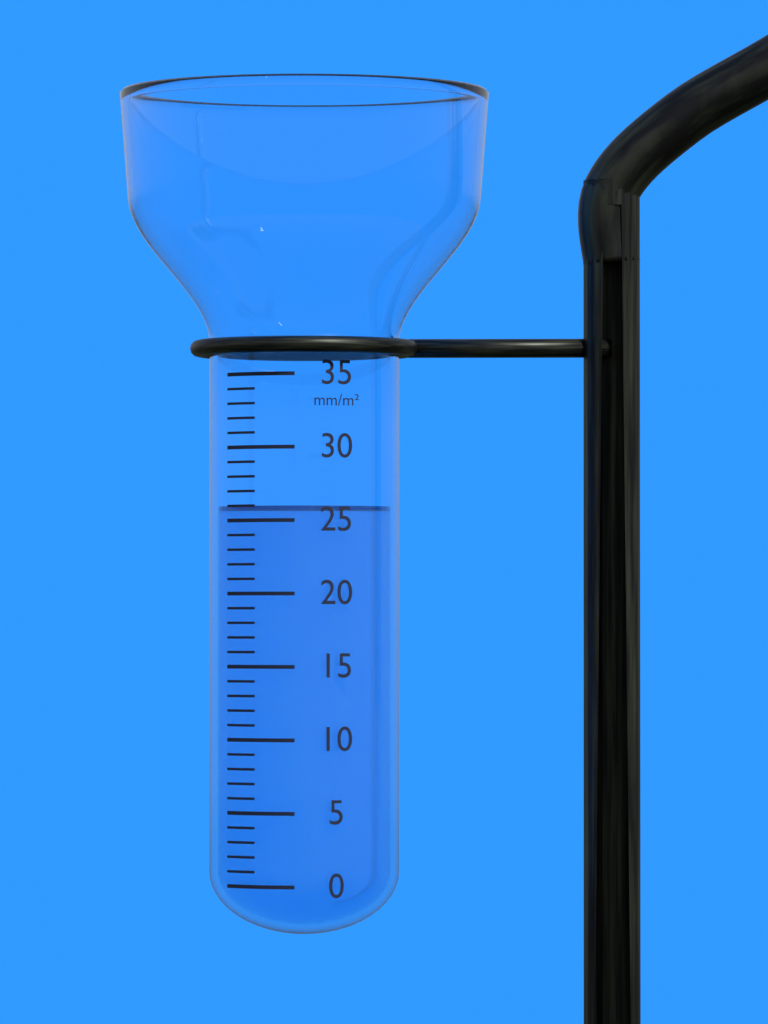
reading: 26 mm/m²
